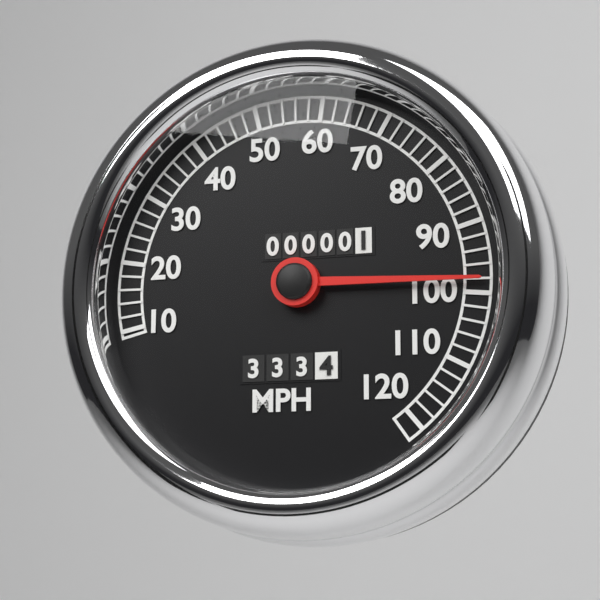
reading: 98 MPH
